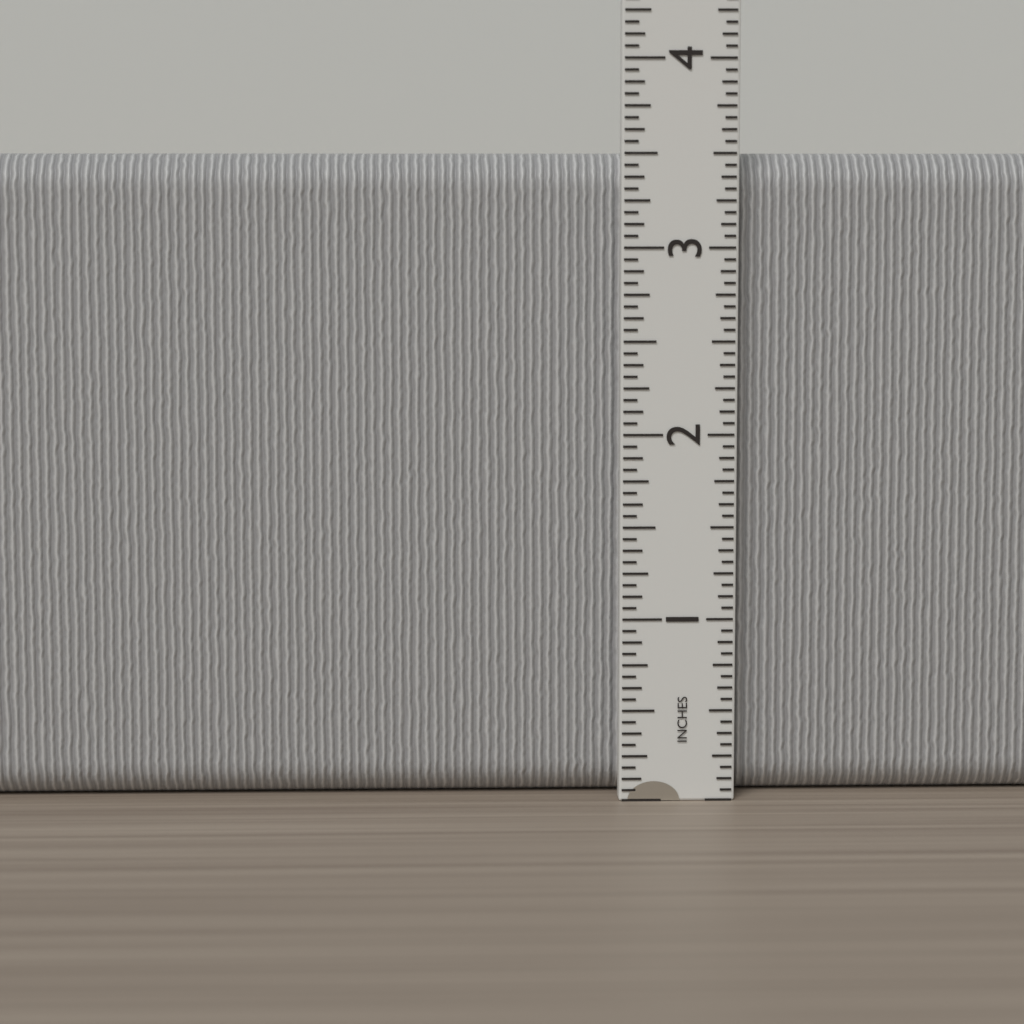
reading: 3.5000 in
